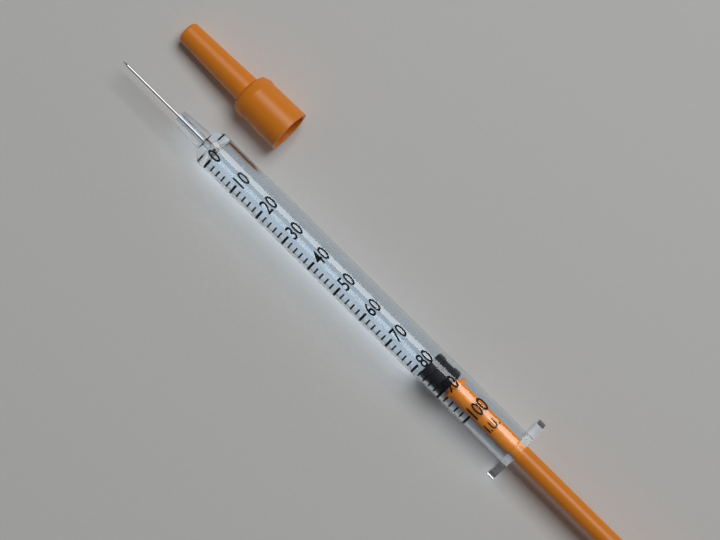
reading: 82 I.U.
